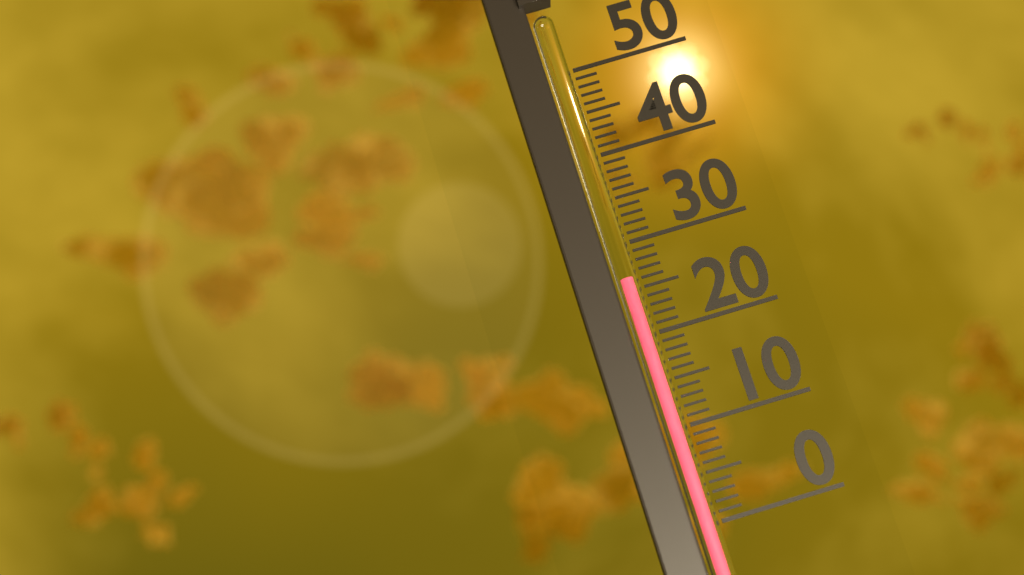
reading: 26 (no unit)
